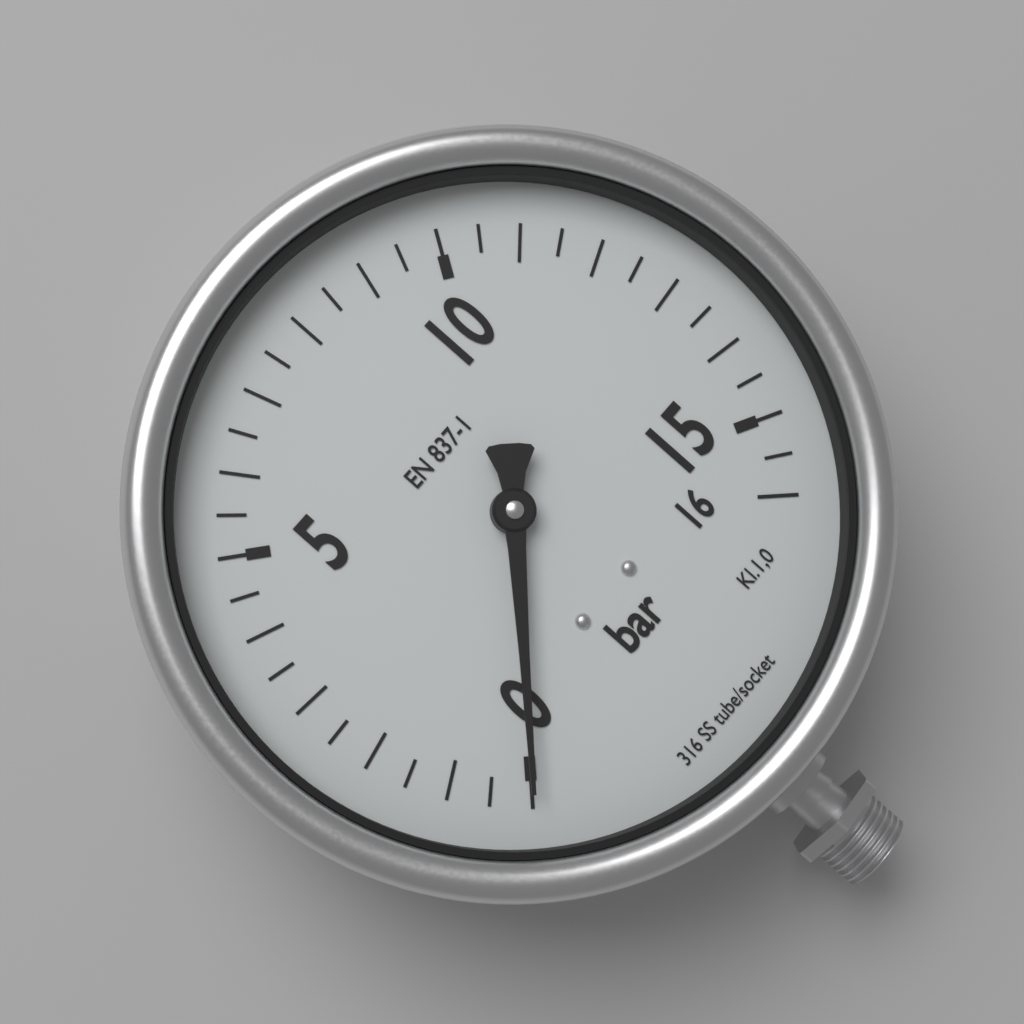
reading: 0.0 bar
